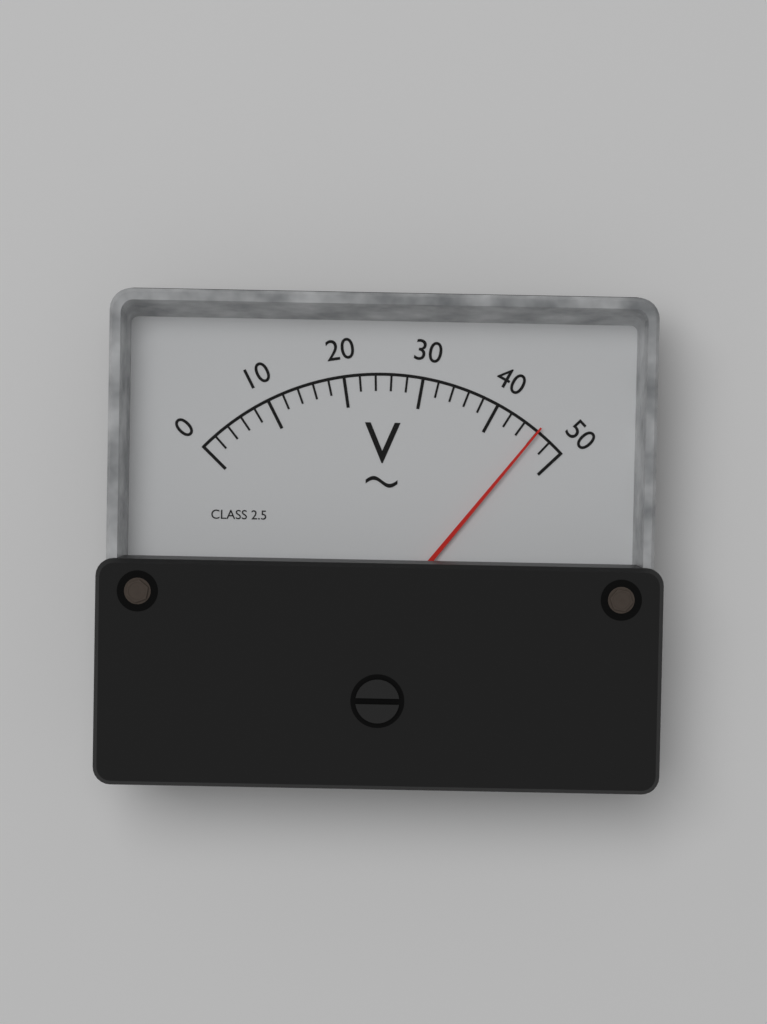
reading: 46 V
